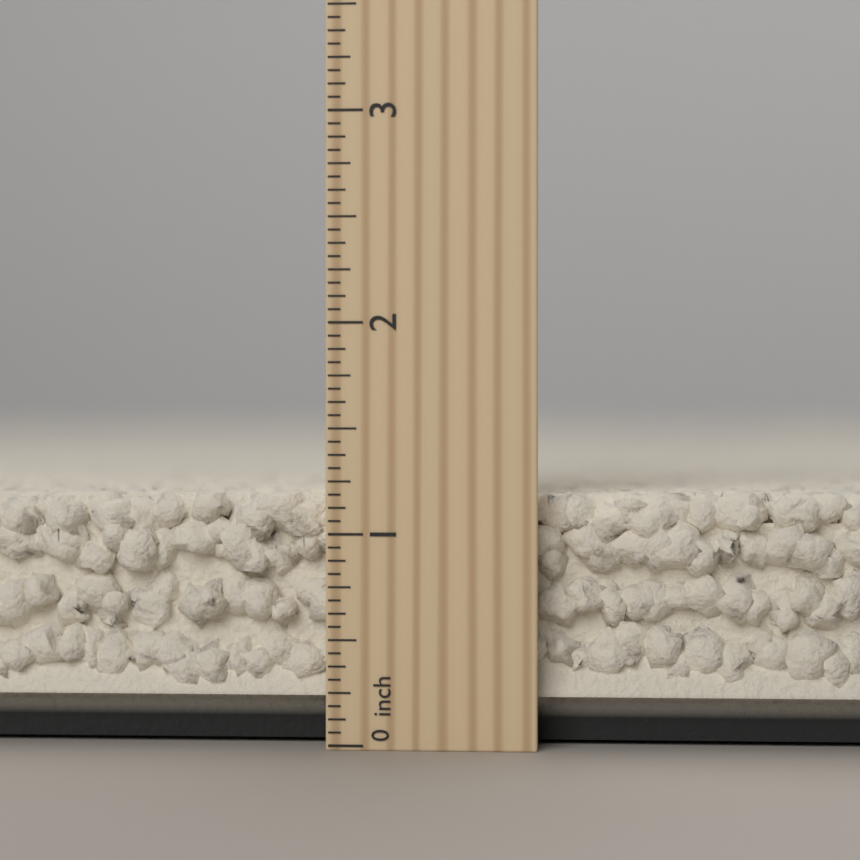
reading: 1.1875 inch
